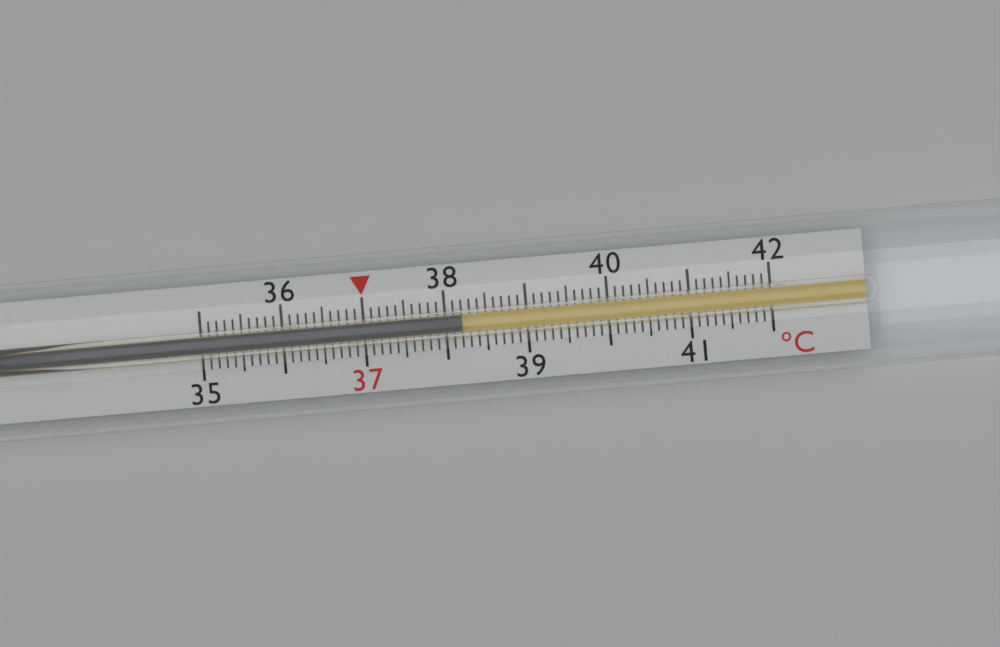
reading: 38.2 °C
